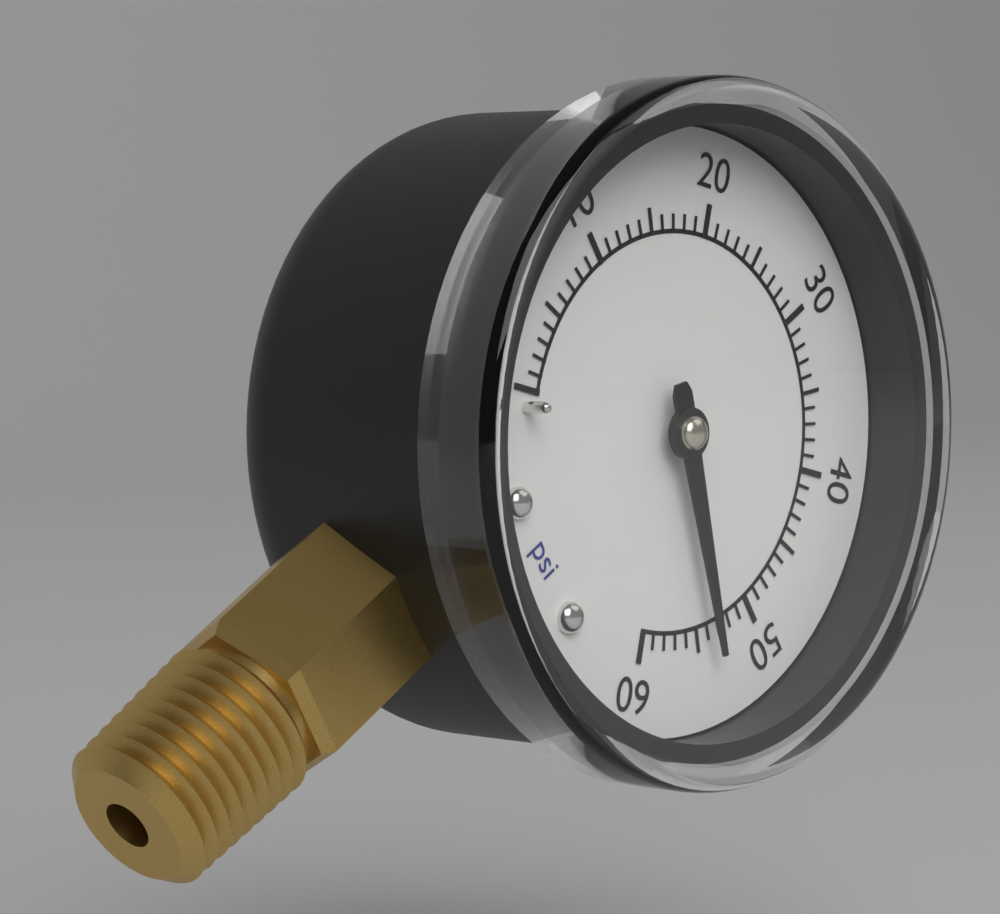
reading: 54 psi
